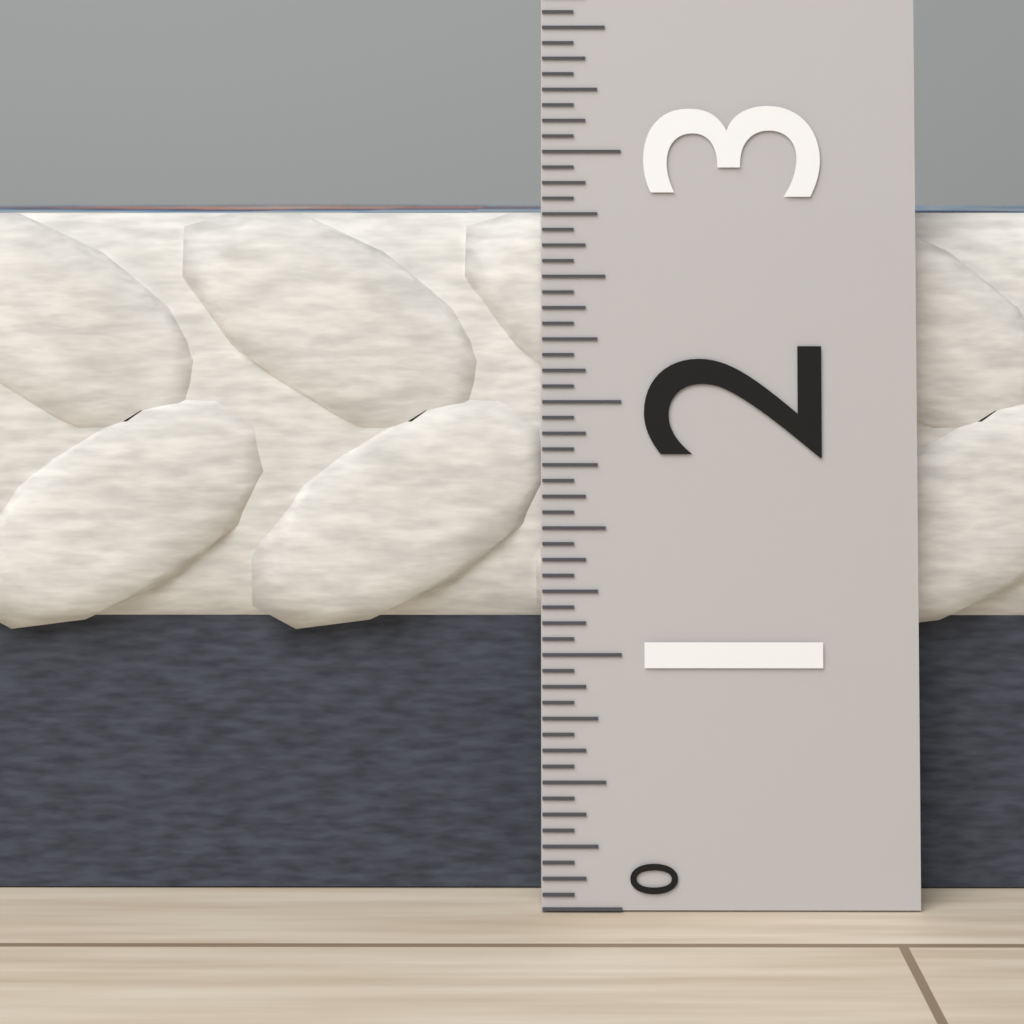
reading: 2.7500 (no unit)
